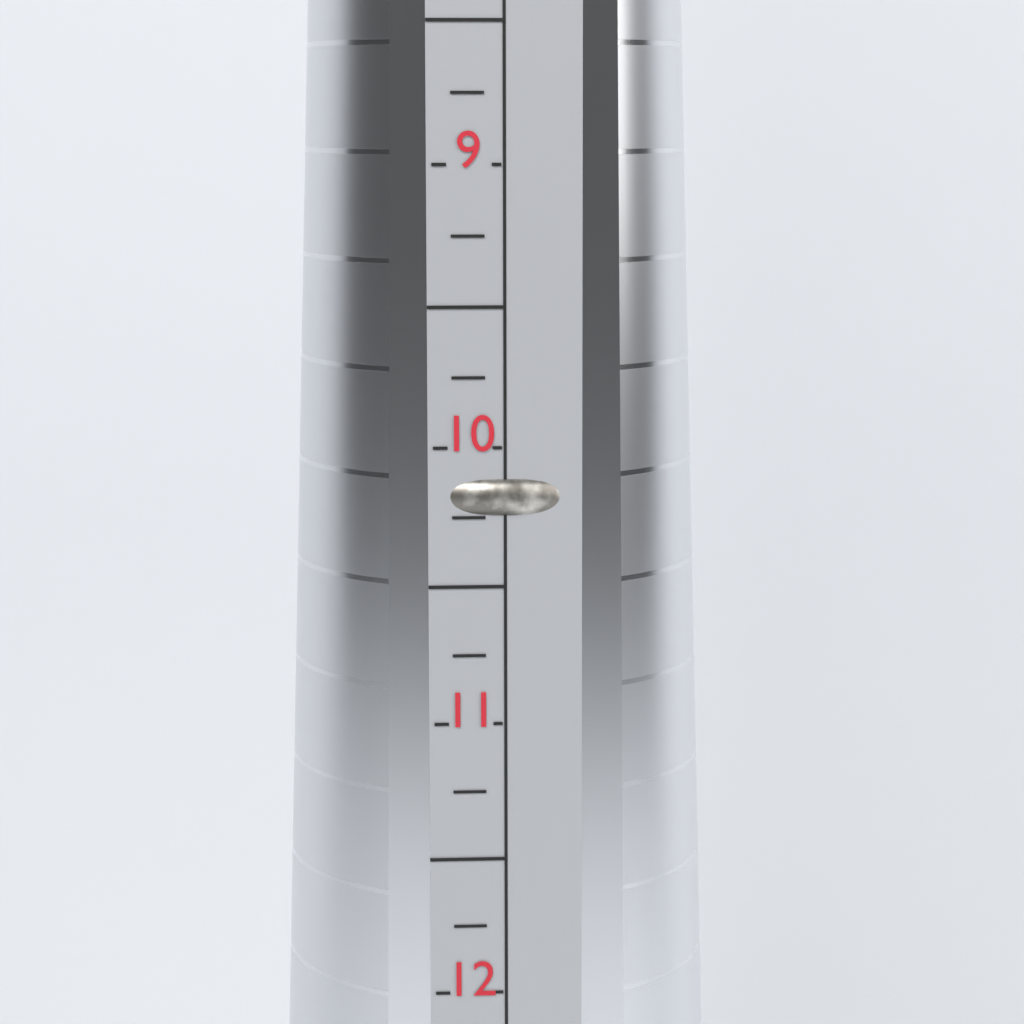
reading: 10.25 (no unit)
